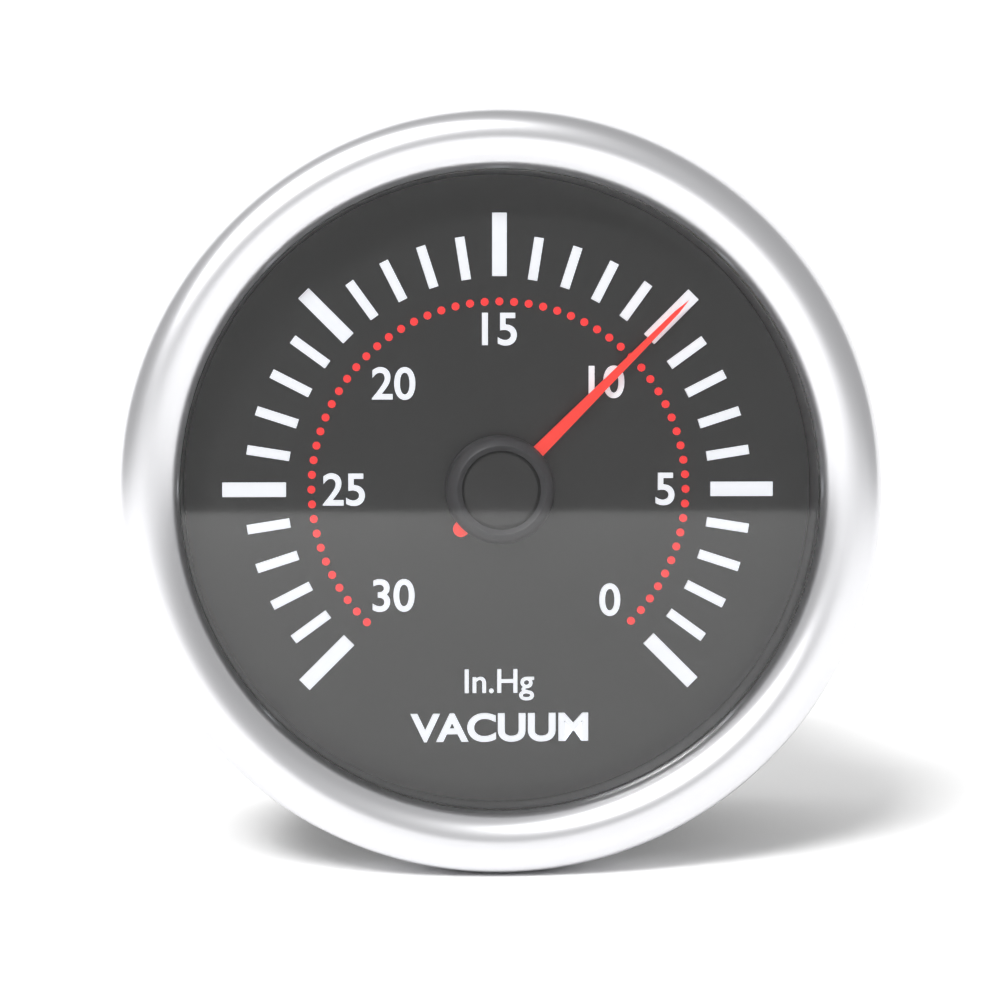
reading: 10 inHg
